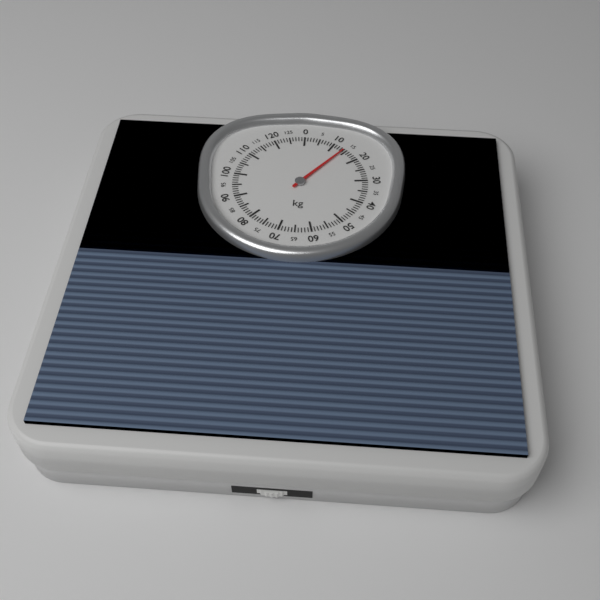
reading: 14 kg
